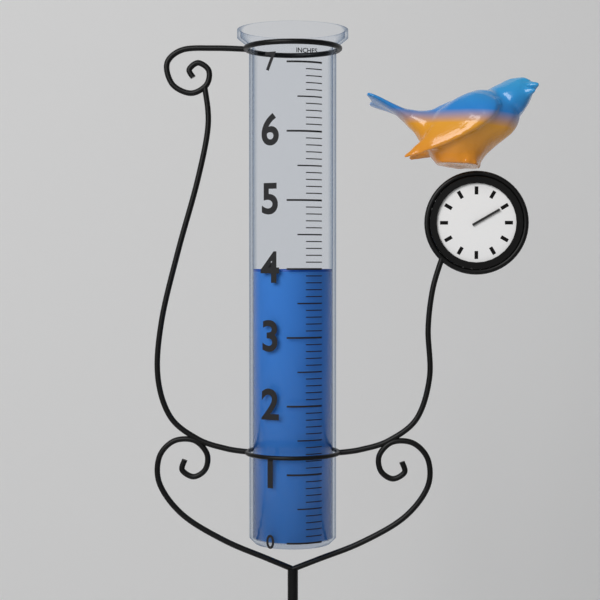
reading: 4.0 in
